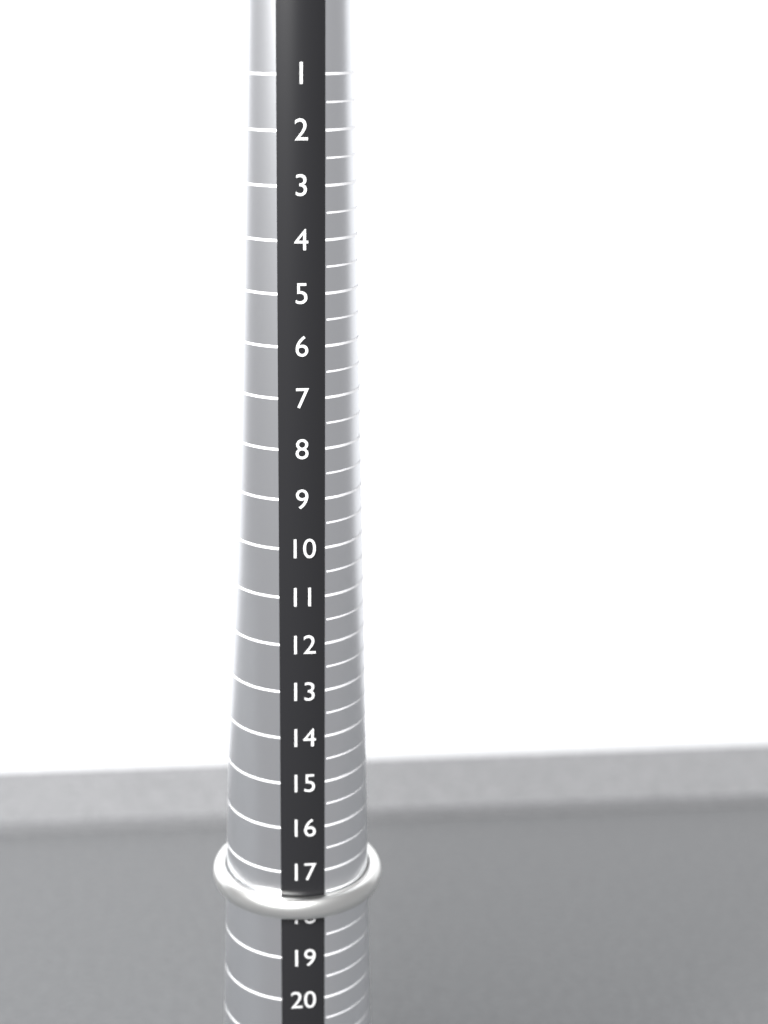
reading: 18.0 (no unit)
